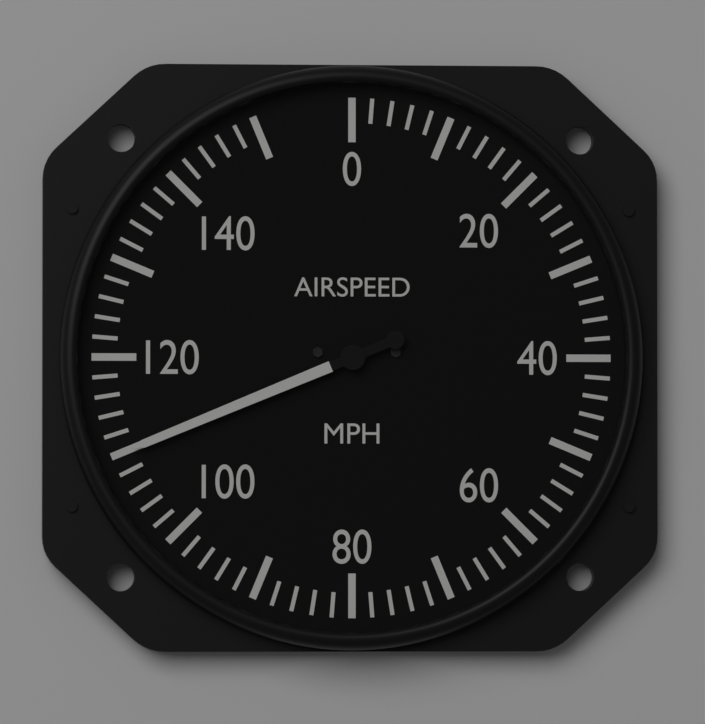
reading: 110 mph
